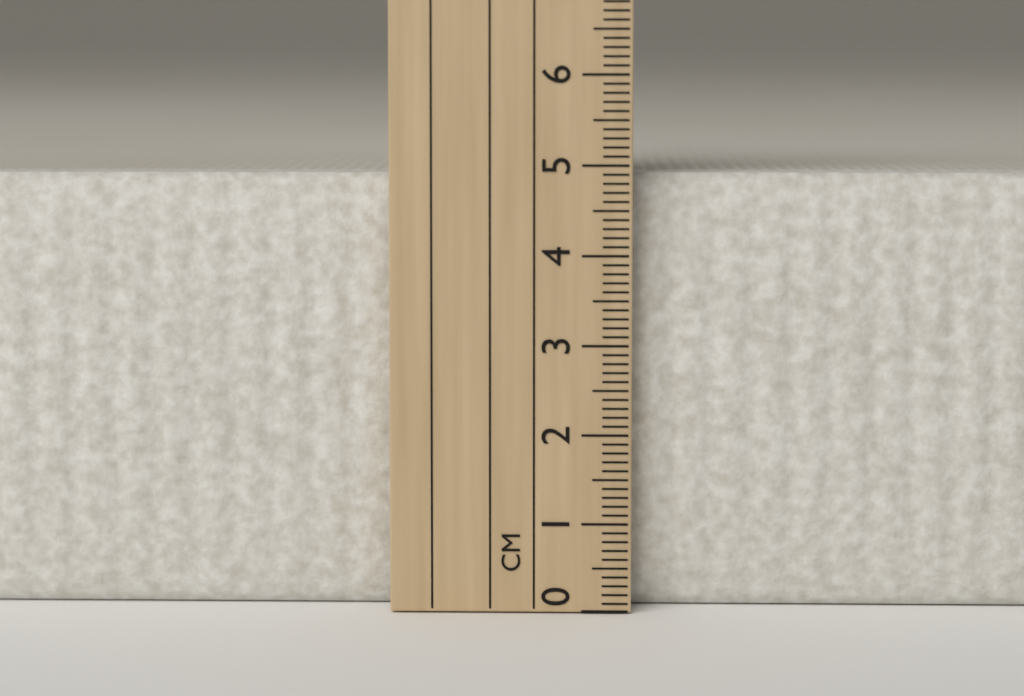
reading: 4.9 cm
